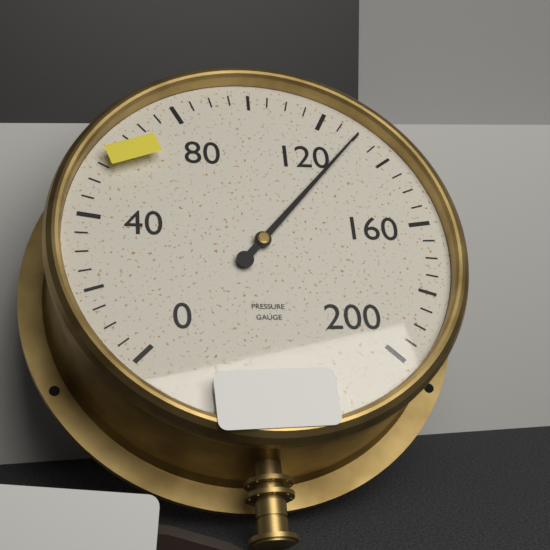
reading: 130 (no unit)
